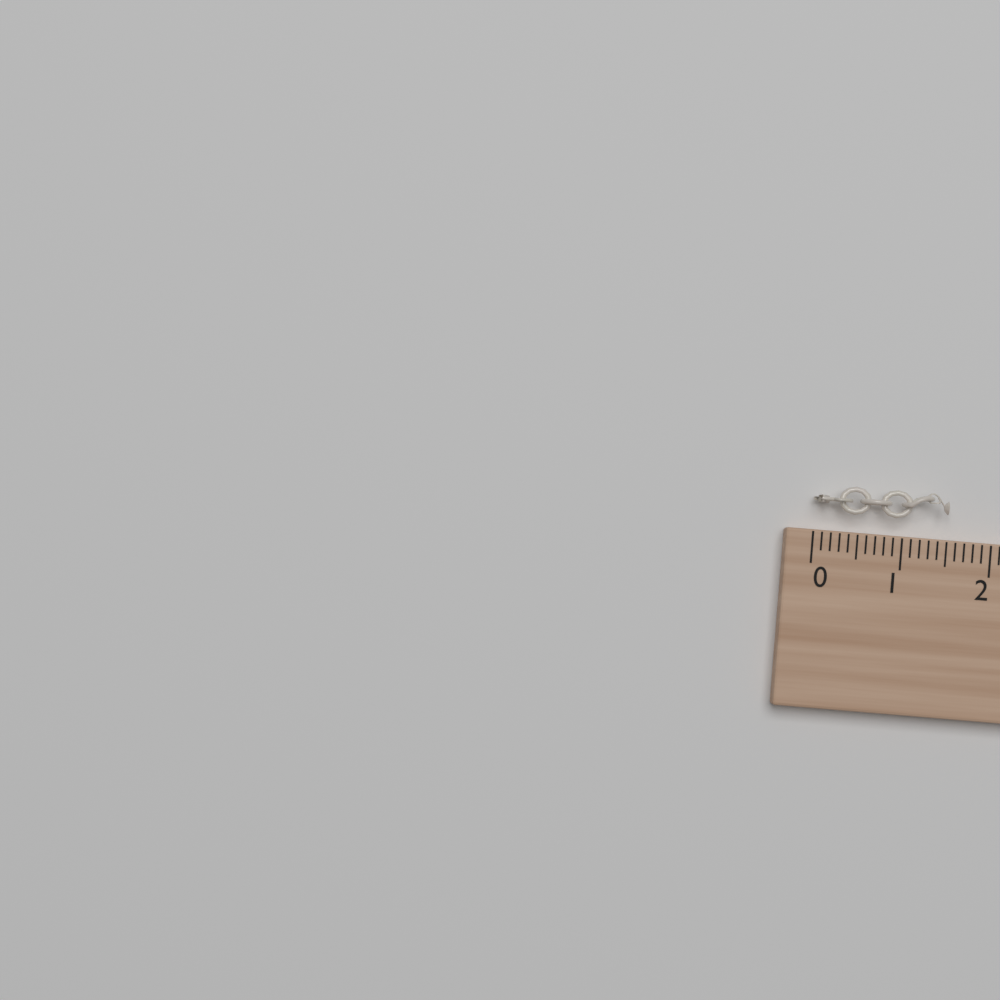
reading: 1.5 cm
